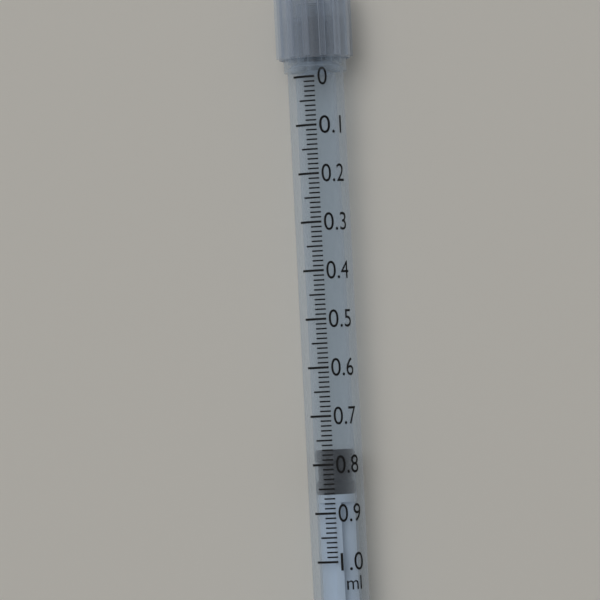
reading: 0.77 ml
